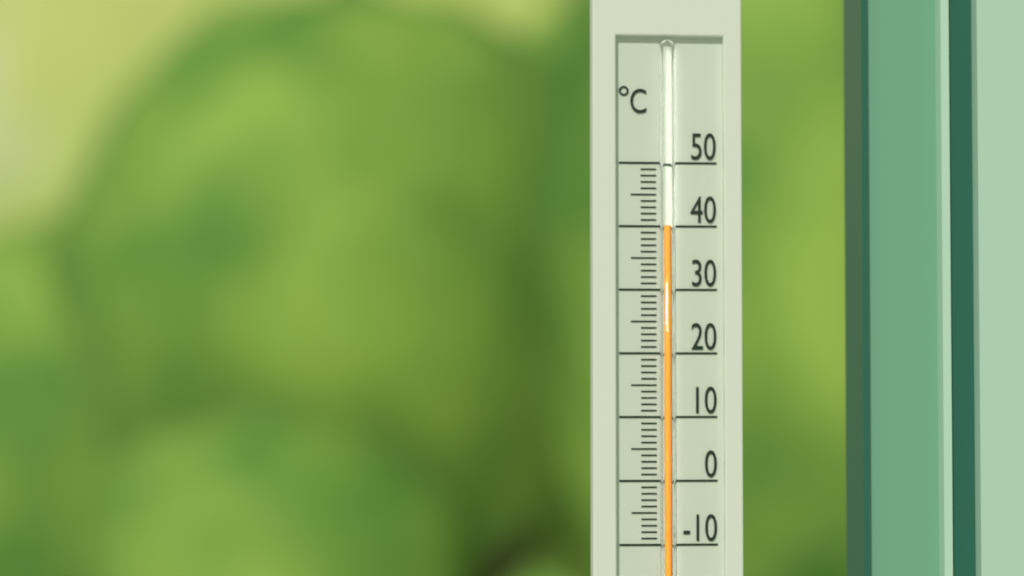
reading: 40 °C
